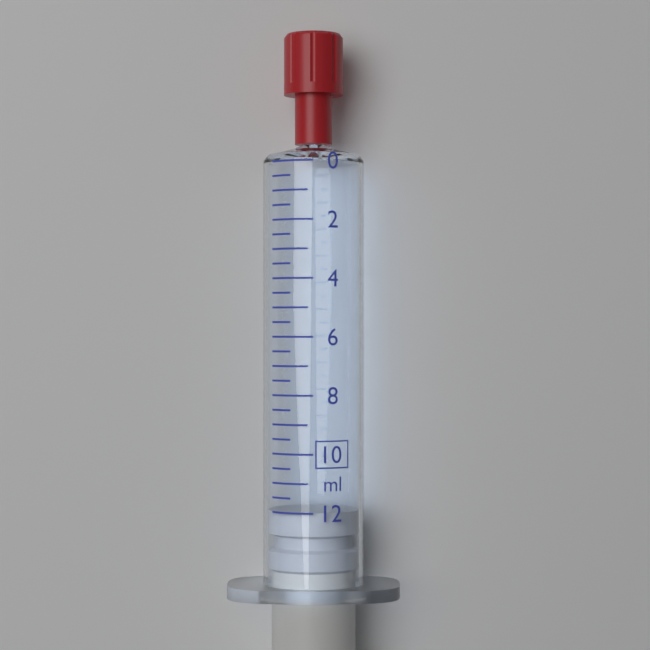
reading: 12.0 ml
